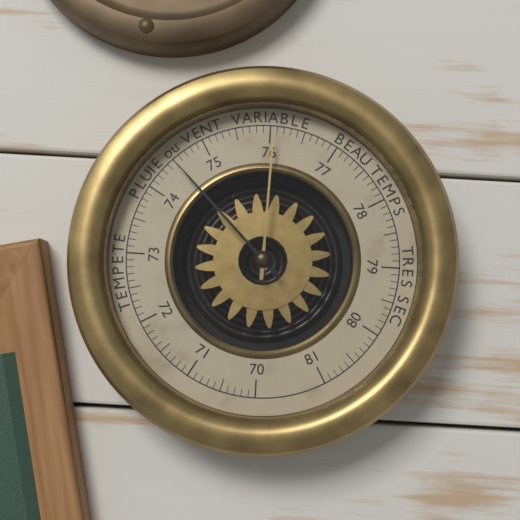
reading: 74.5 (no unit)
